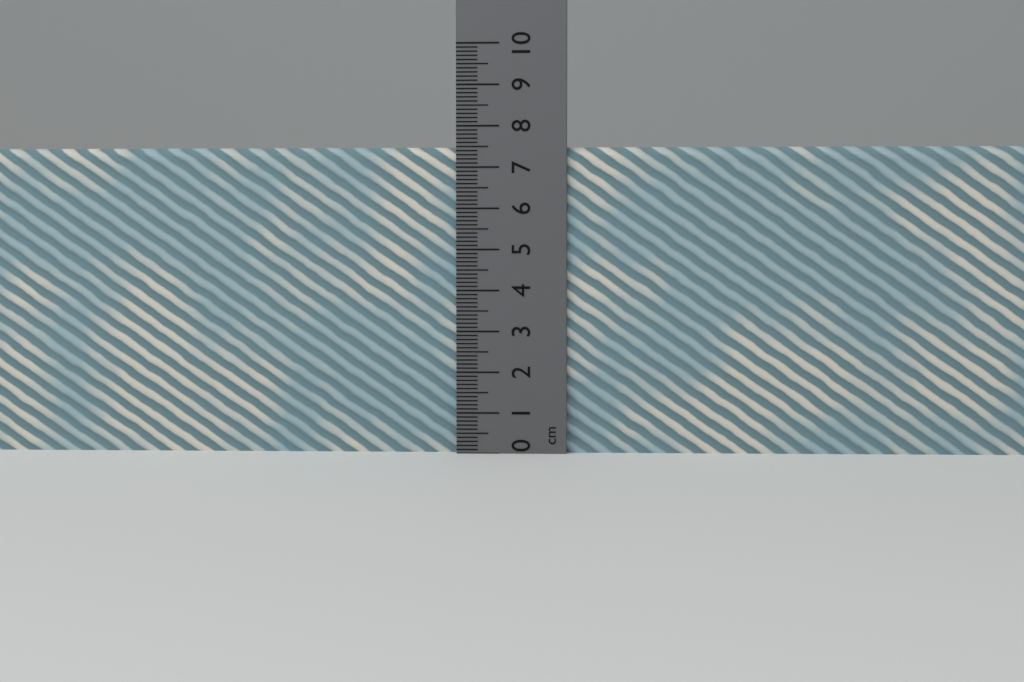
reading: 7.5 cm
